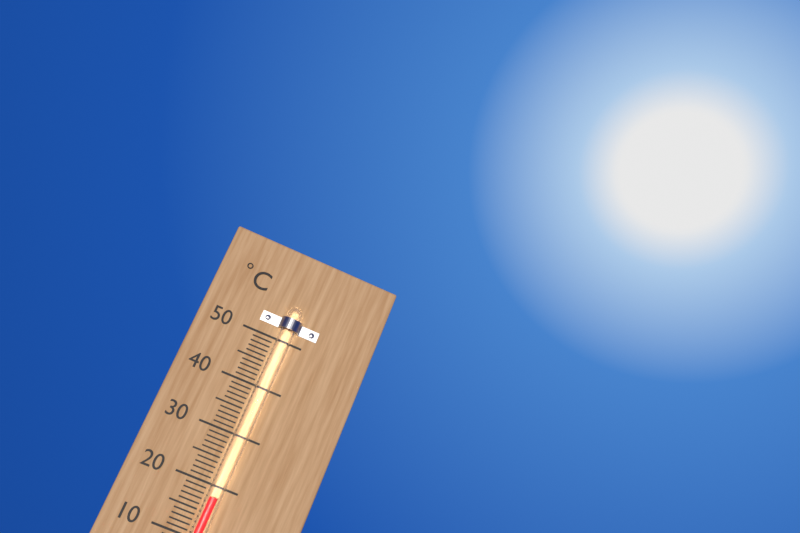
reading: 18 °C
